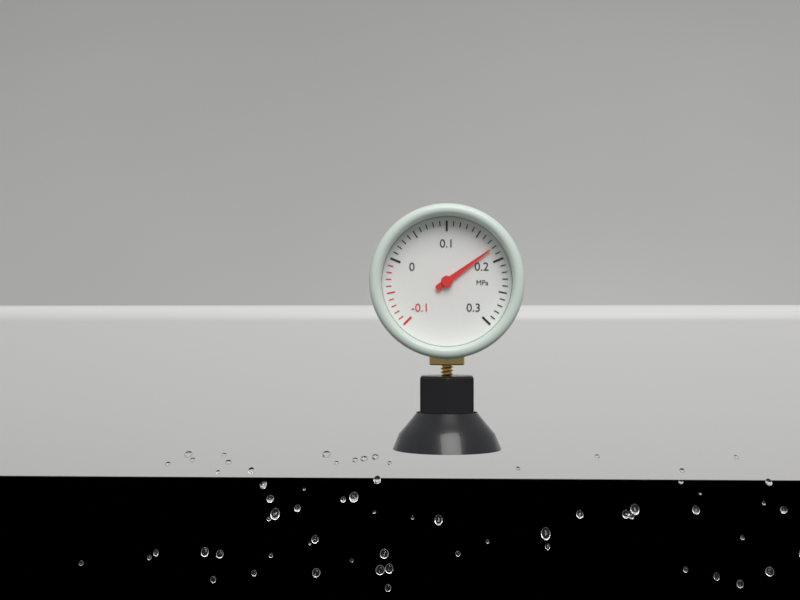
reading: 0.18 MPa
